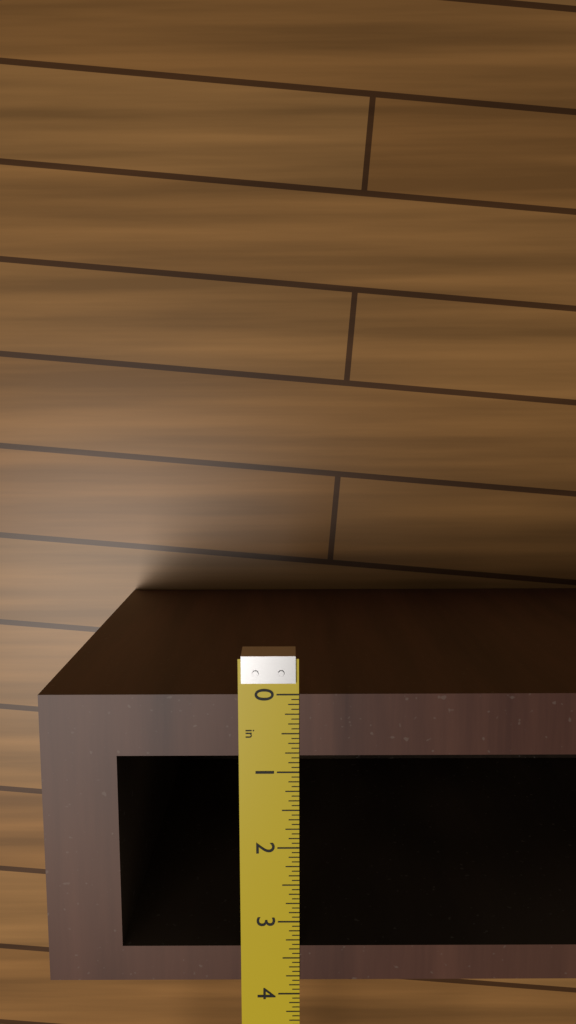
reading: 3.8125 in
